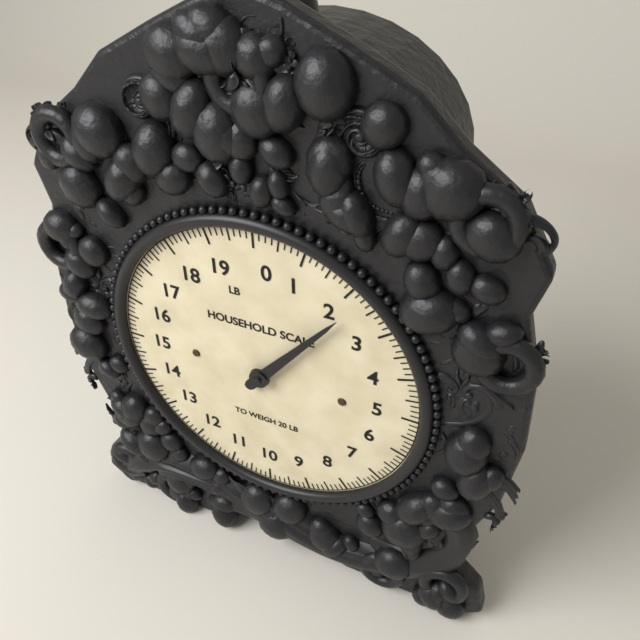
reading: 2.250 lb
